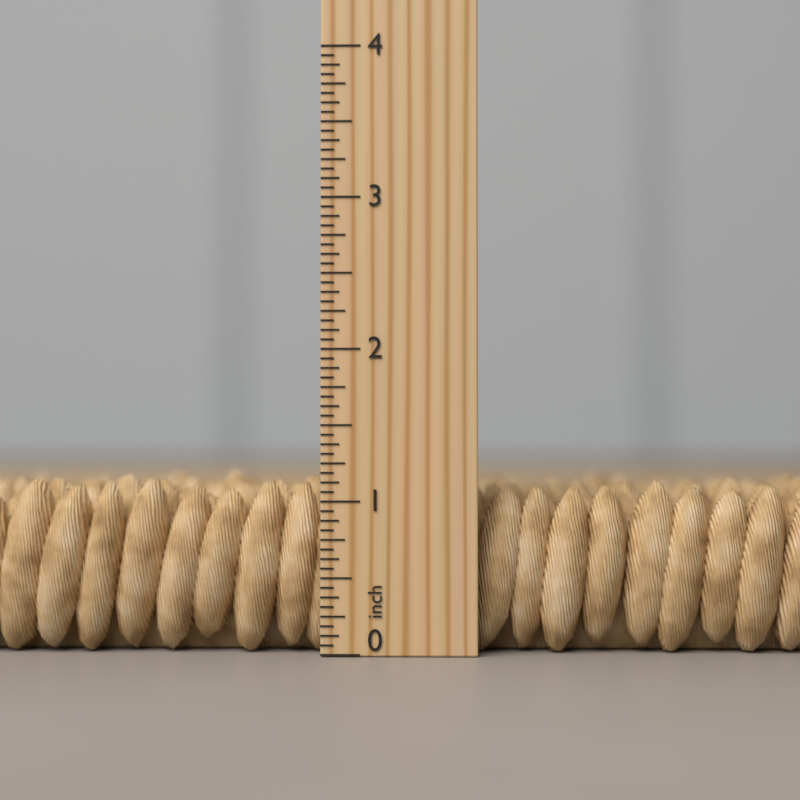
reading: 1.1875 inch
